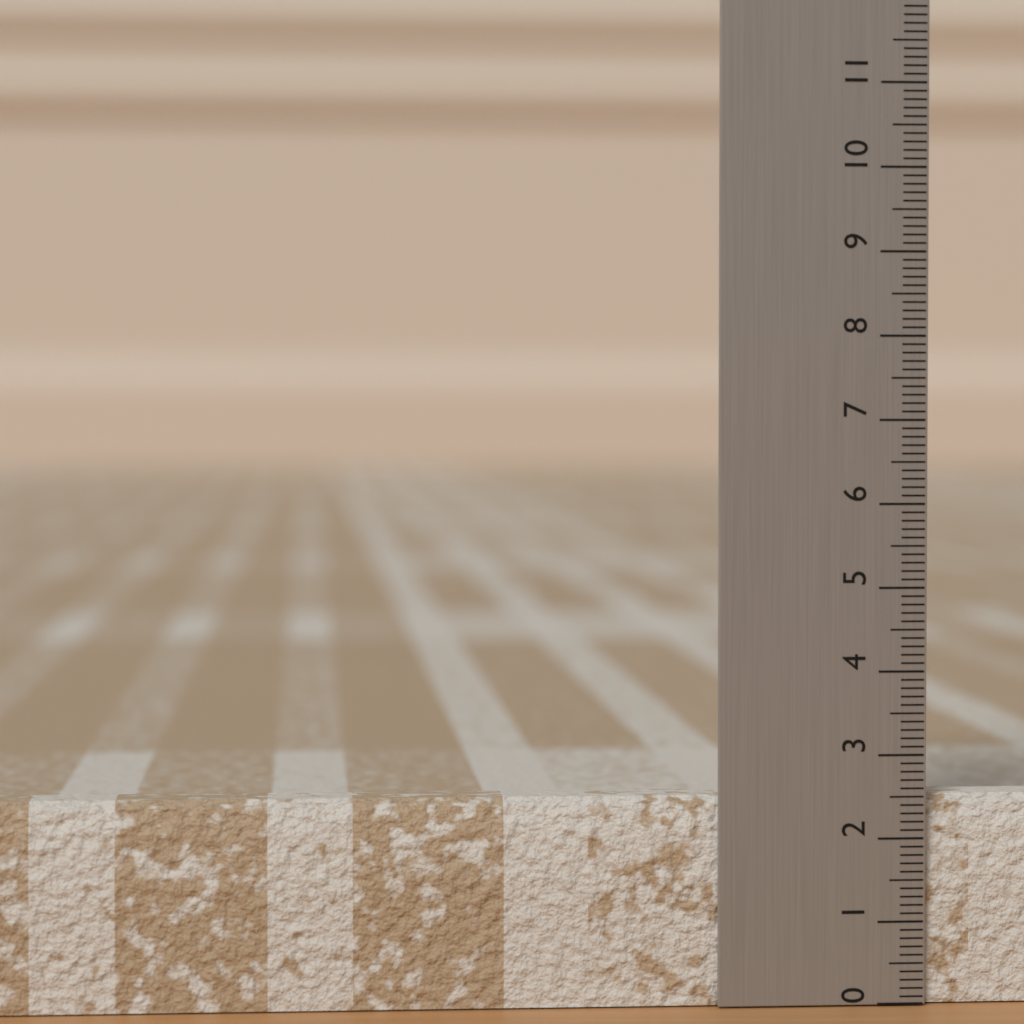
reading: 2.5 (no unit)
